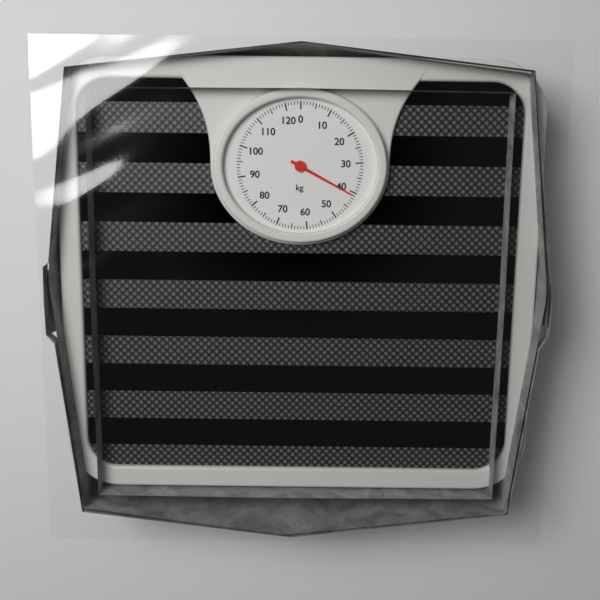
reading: 41 kg
